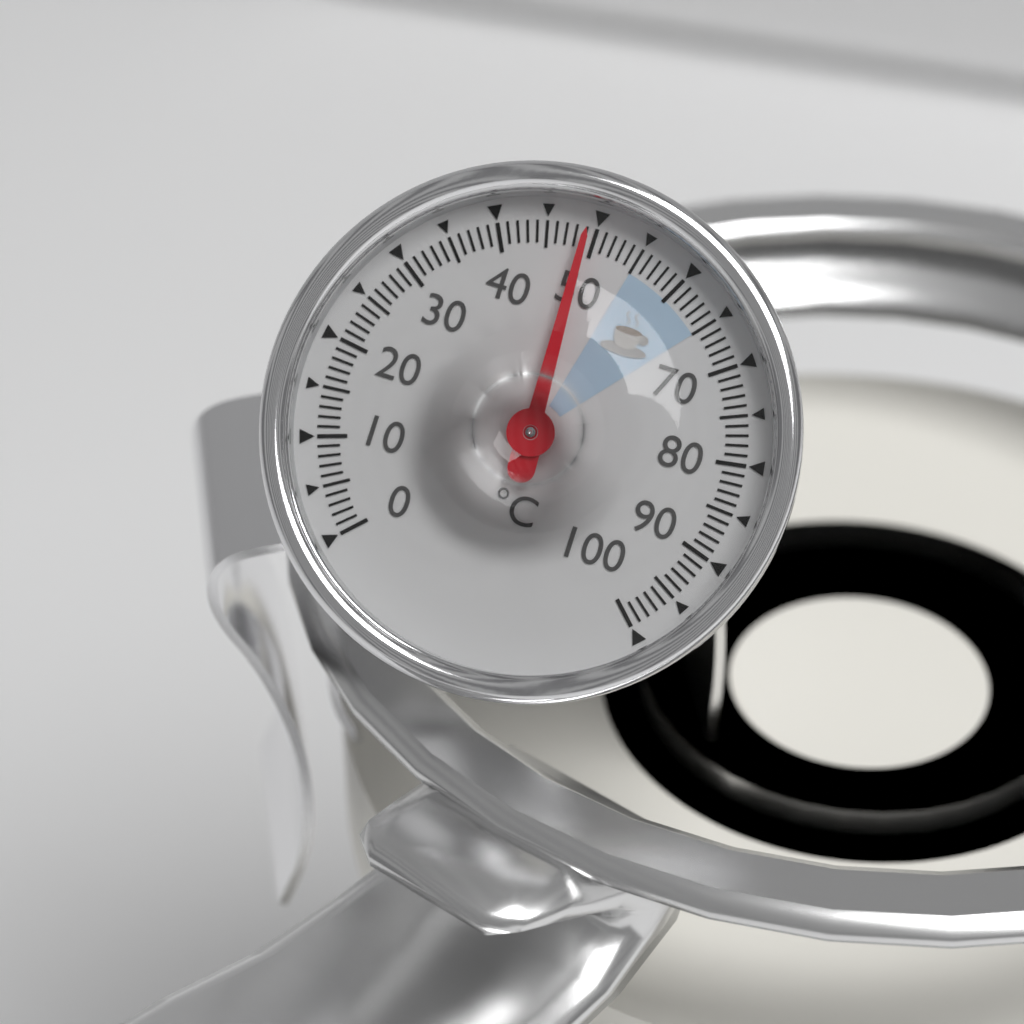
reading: 49 °C
